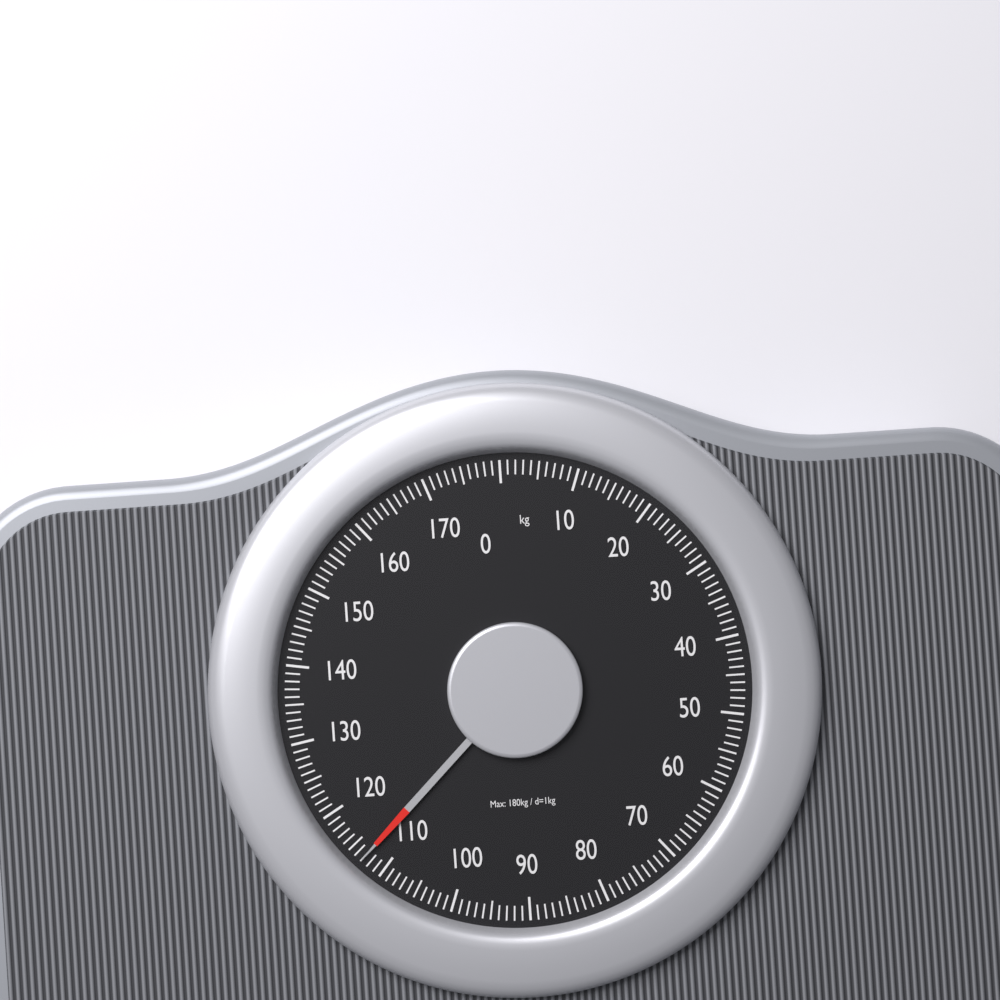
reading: 113 kg
